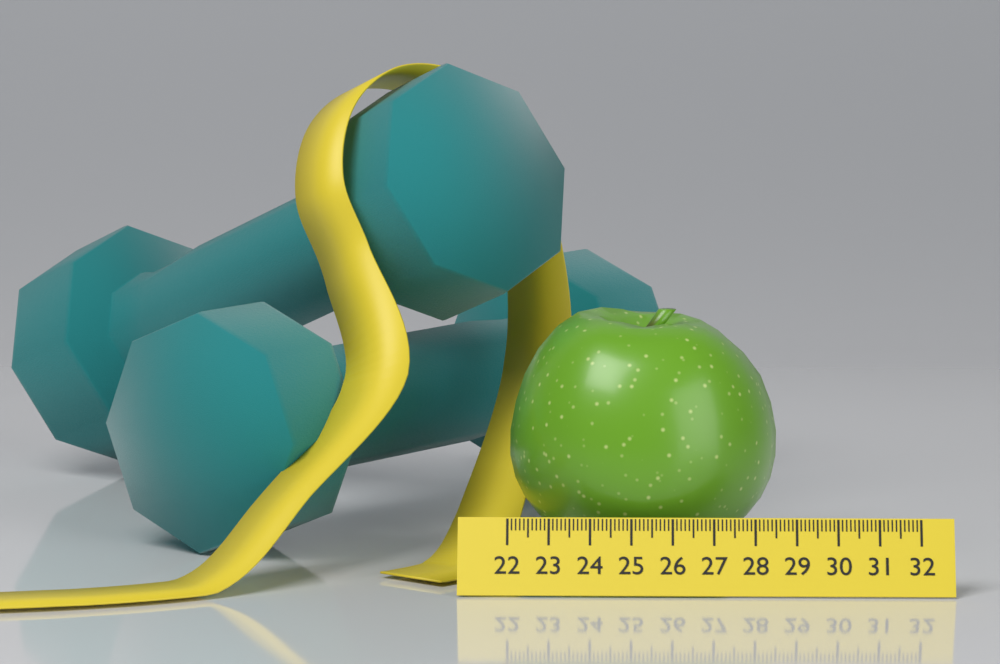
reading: 28.6 (no unit)
